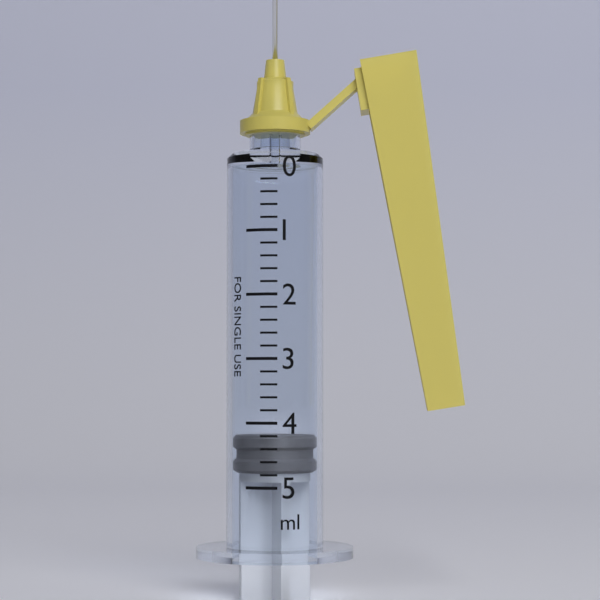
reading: 4.2 ml
